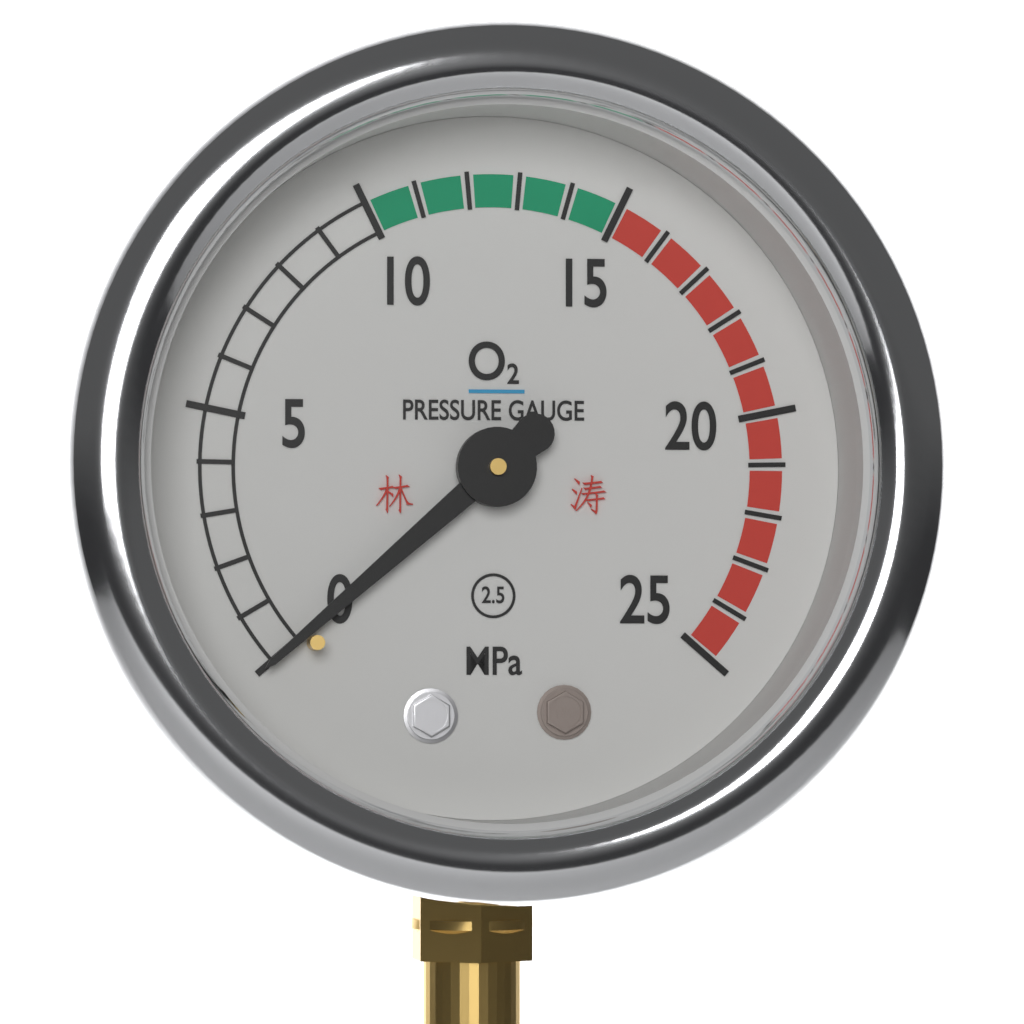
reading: 0 MPa
